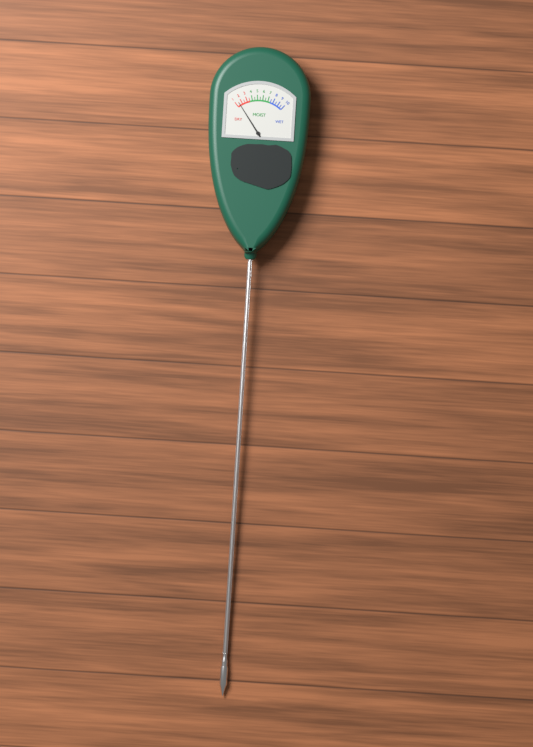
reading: 1.5 (no unit)
